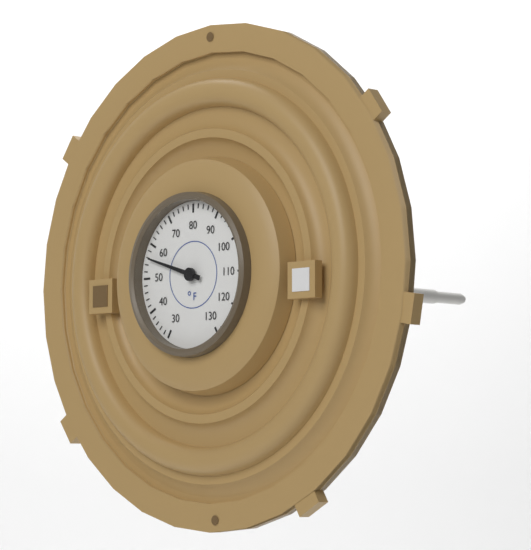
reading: 56 °F
